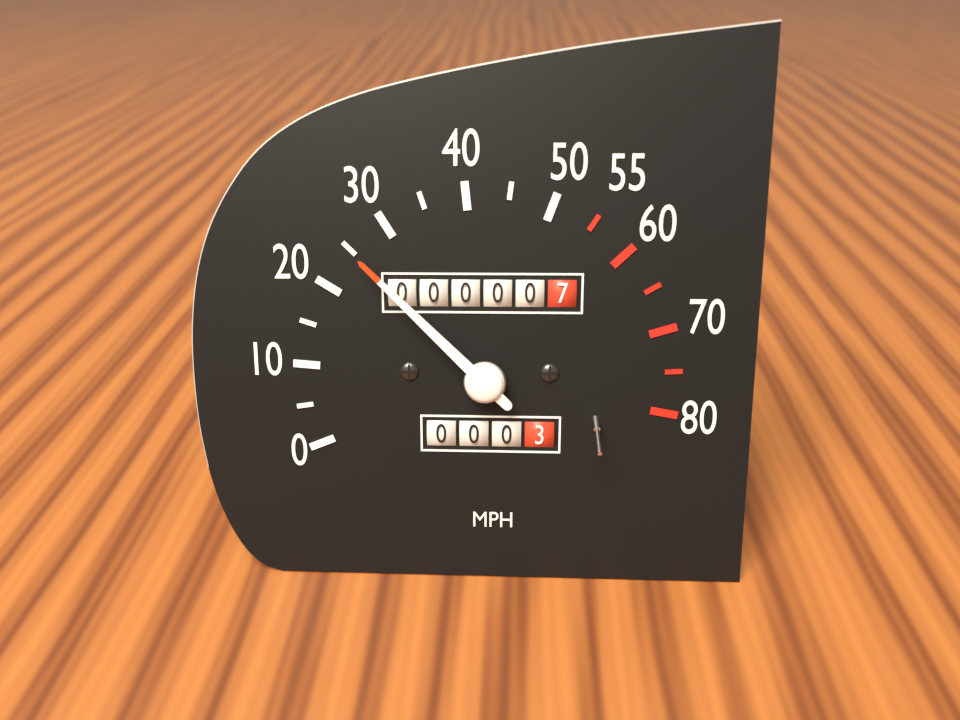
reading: 25 mph
